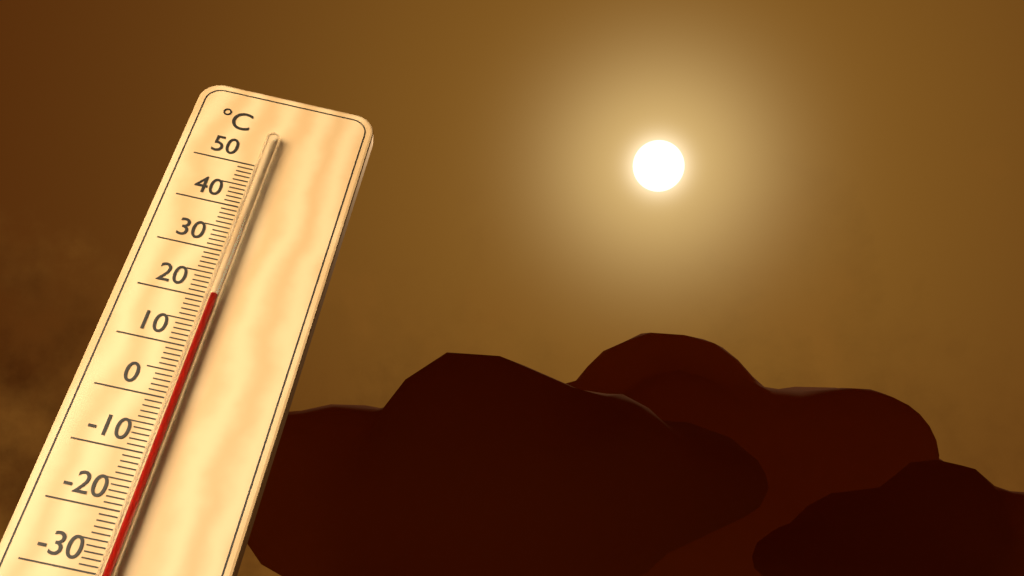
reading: 20 °C
